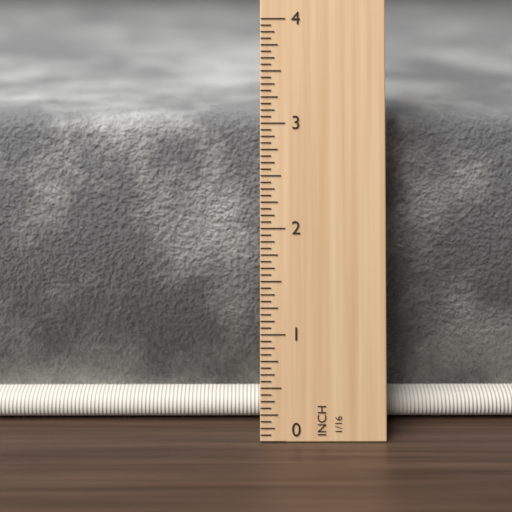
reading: 3.0000 in
